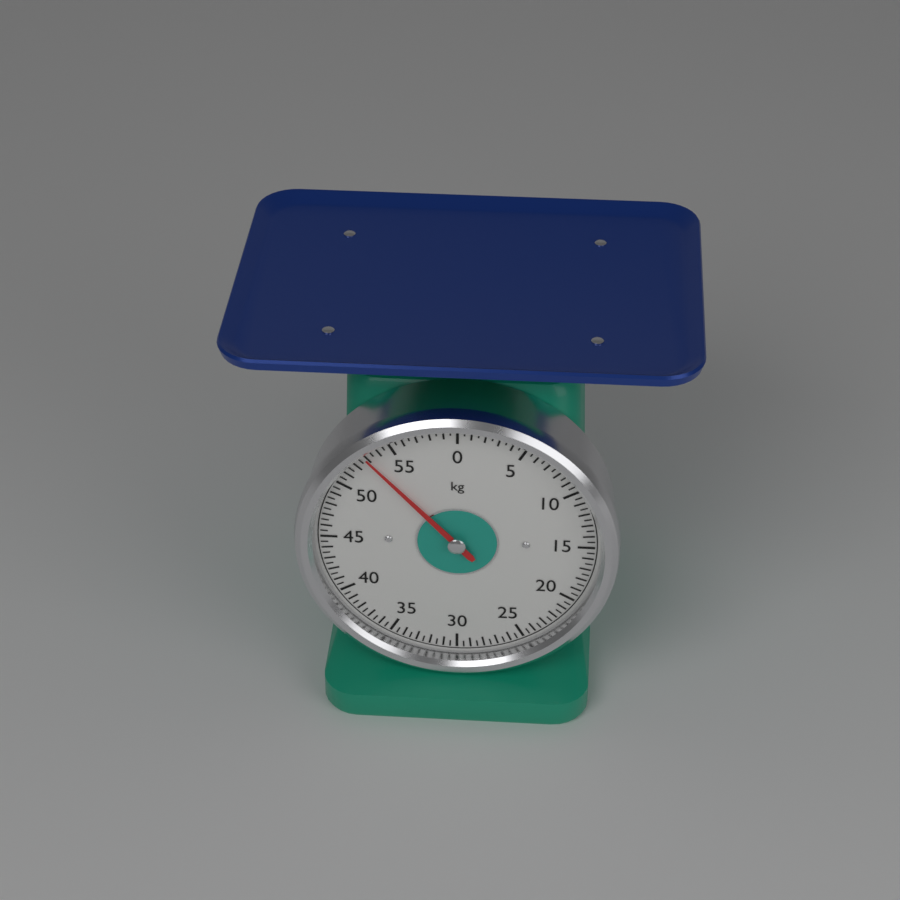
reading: 53.0 kg
